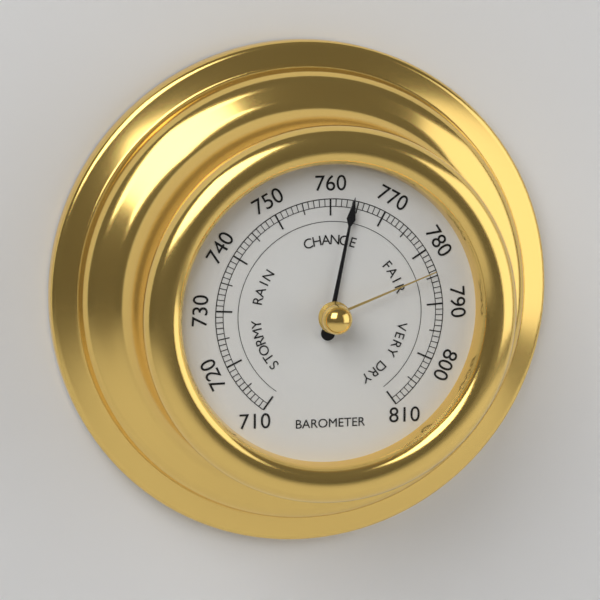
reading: 764 (no unit)
